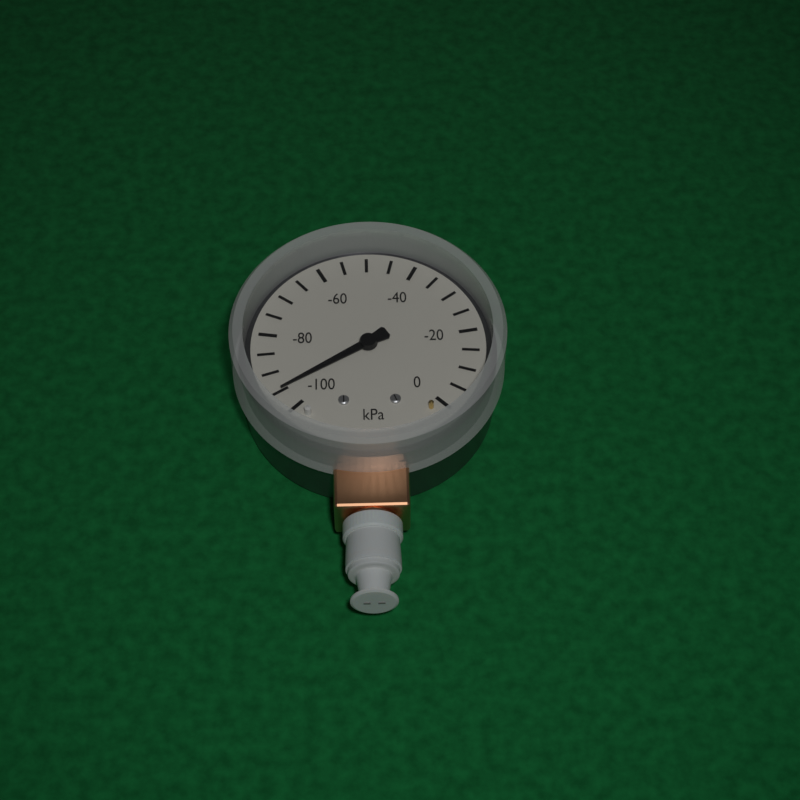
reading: -95 kPa
